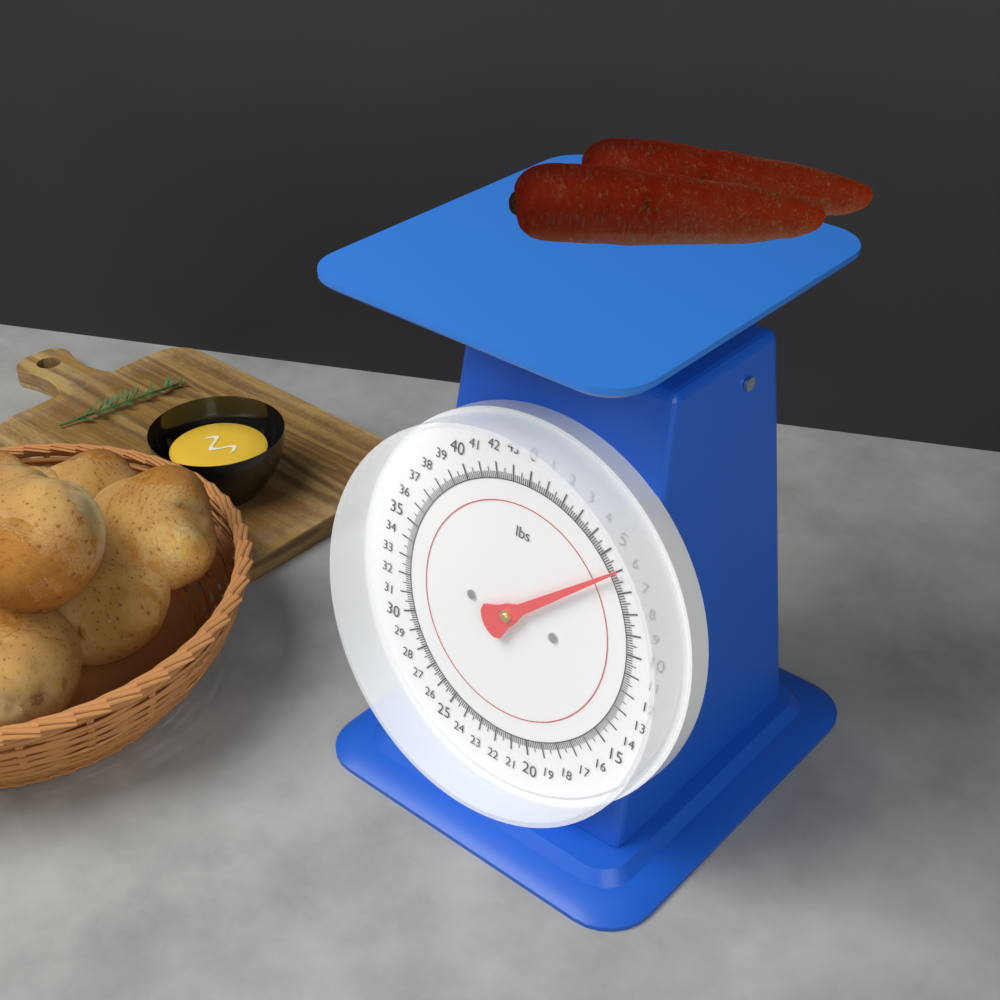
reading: 6.000 lbs
